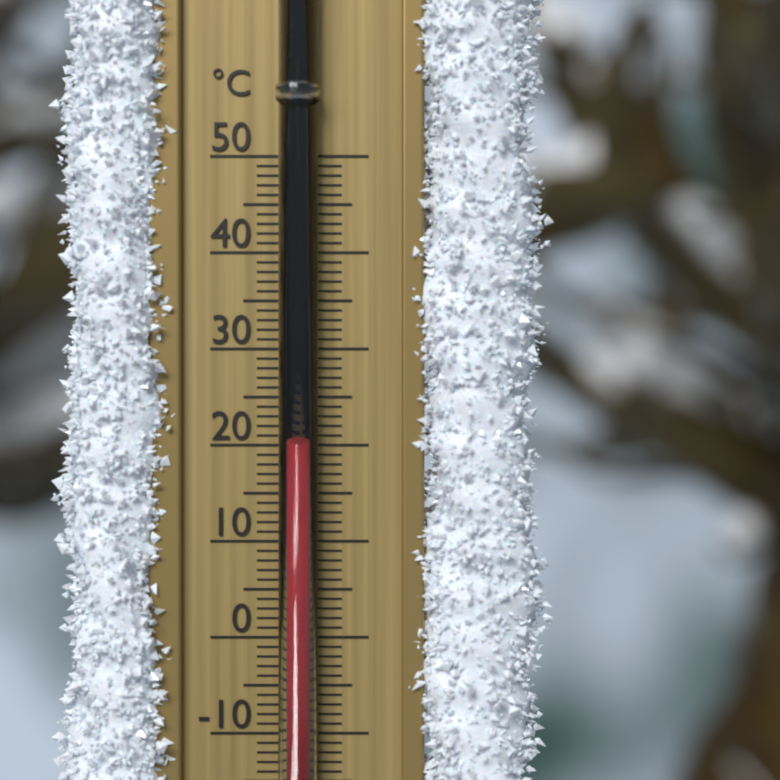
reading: 20 °C
